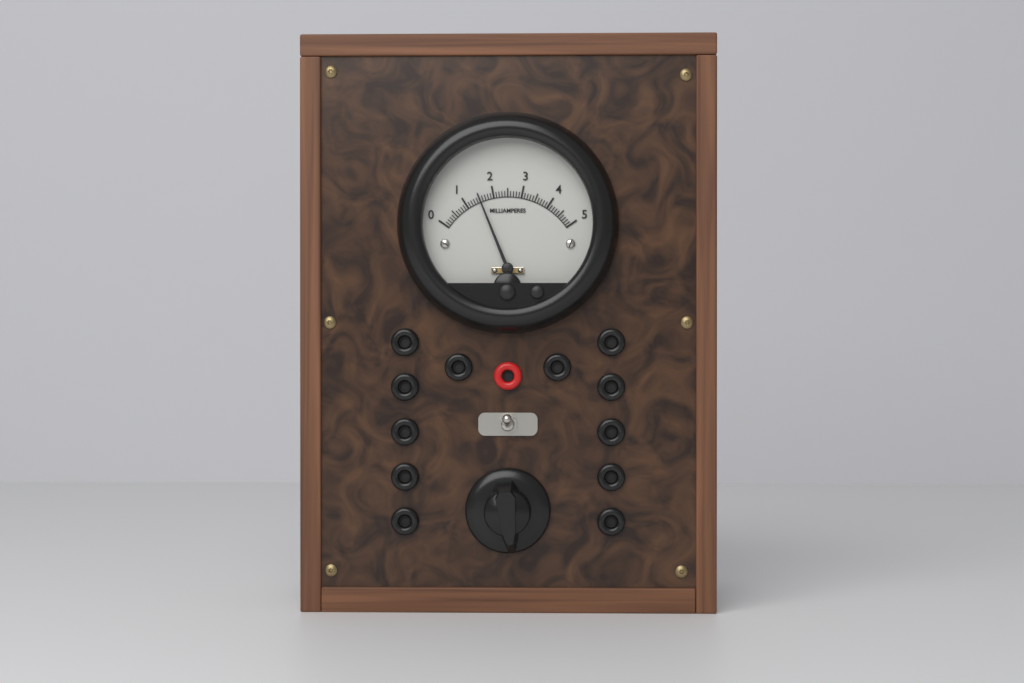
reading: 1.5 mA
